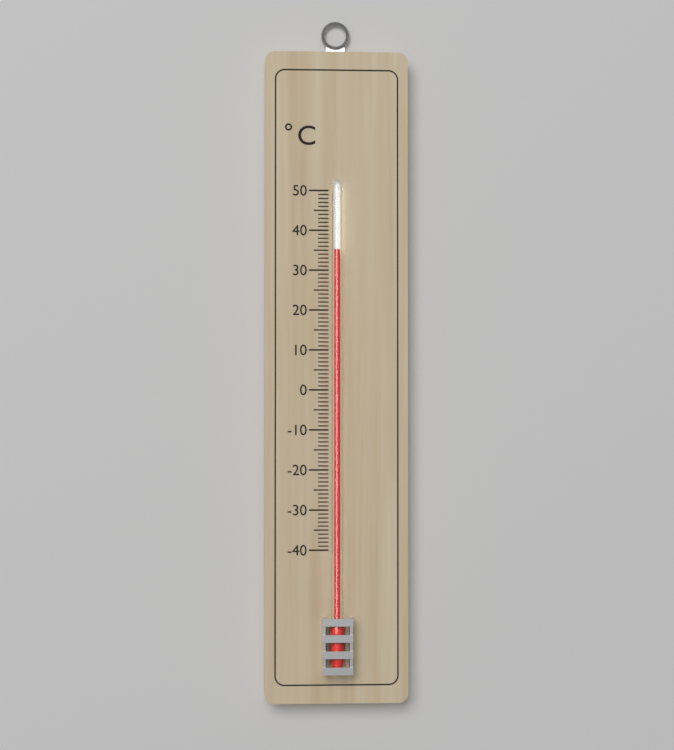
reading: 35 °C
